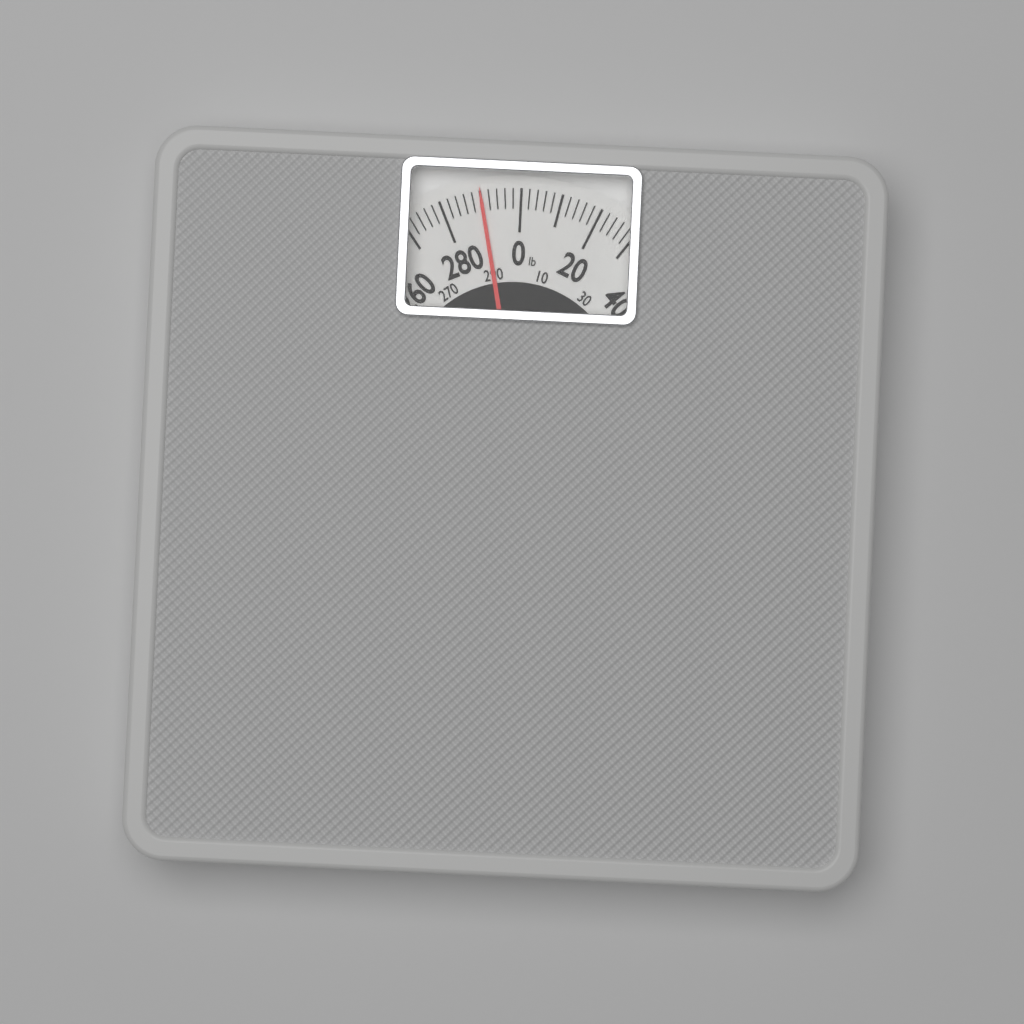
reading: 290 lb
